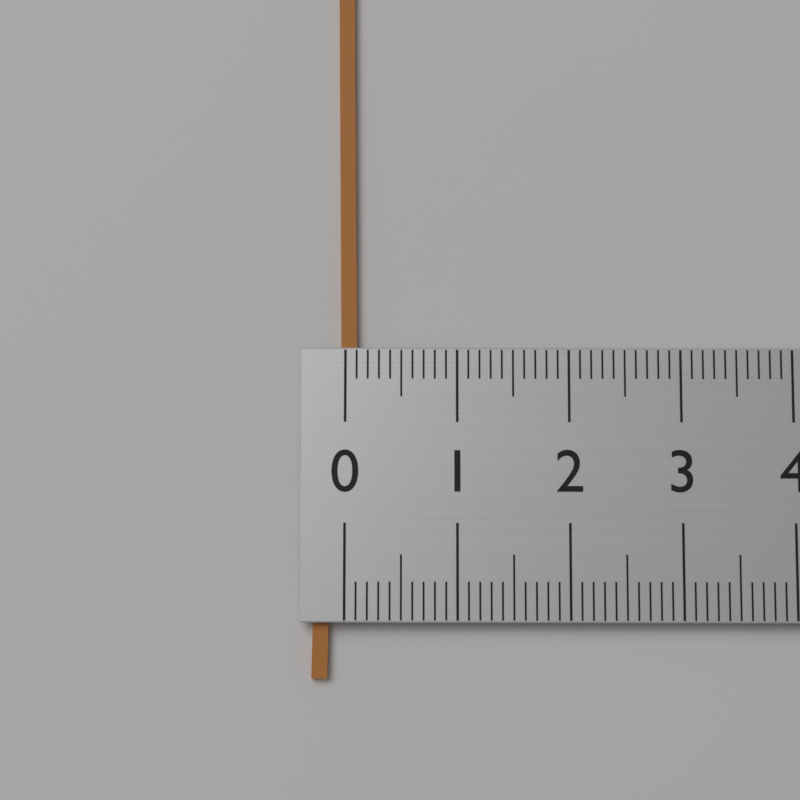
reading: 0.1 (no unit)
